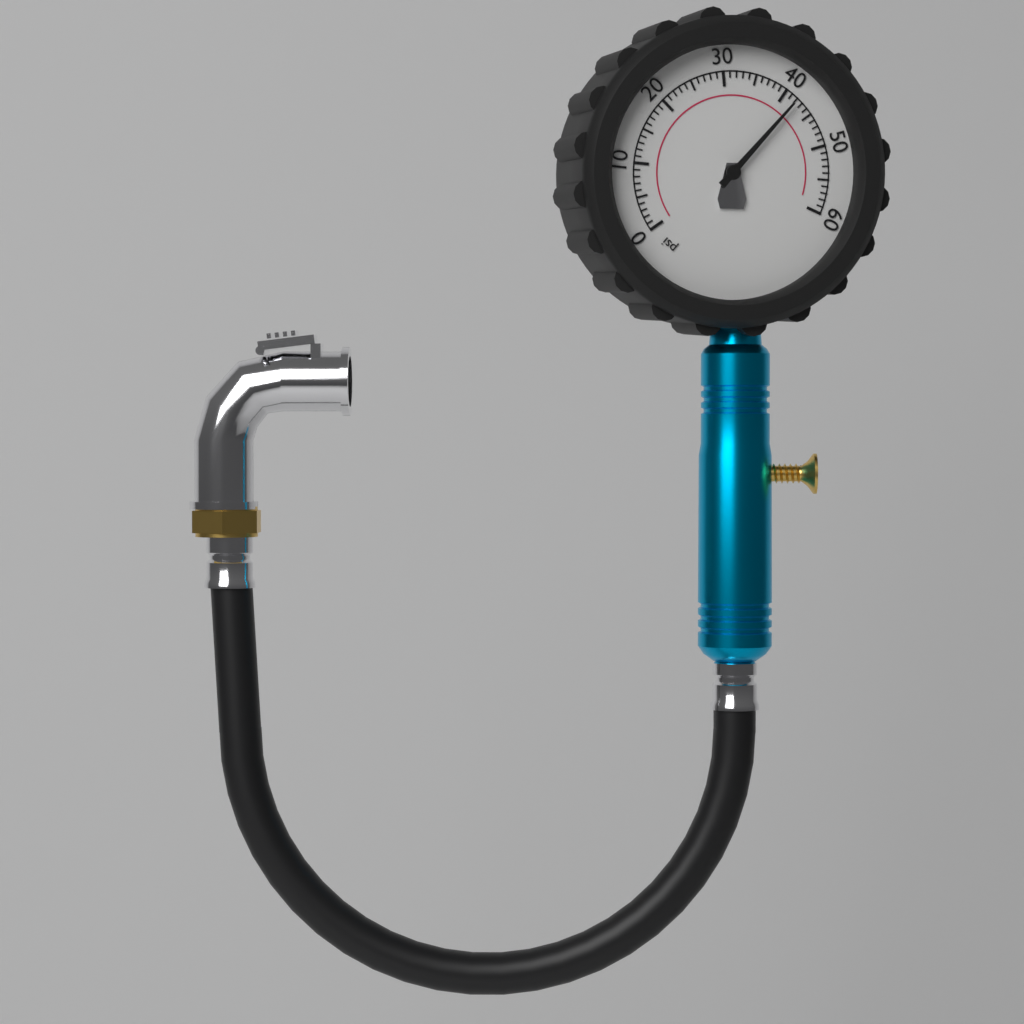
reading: 42 psi
